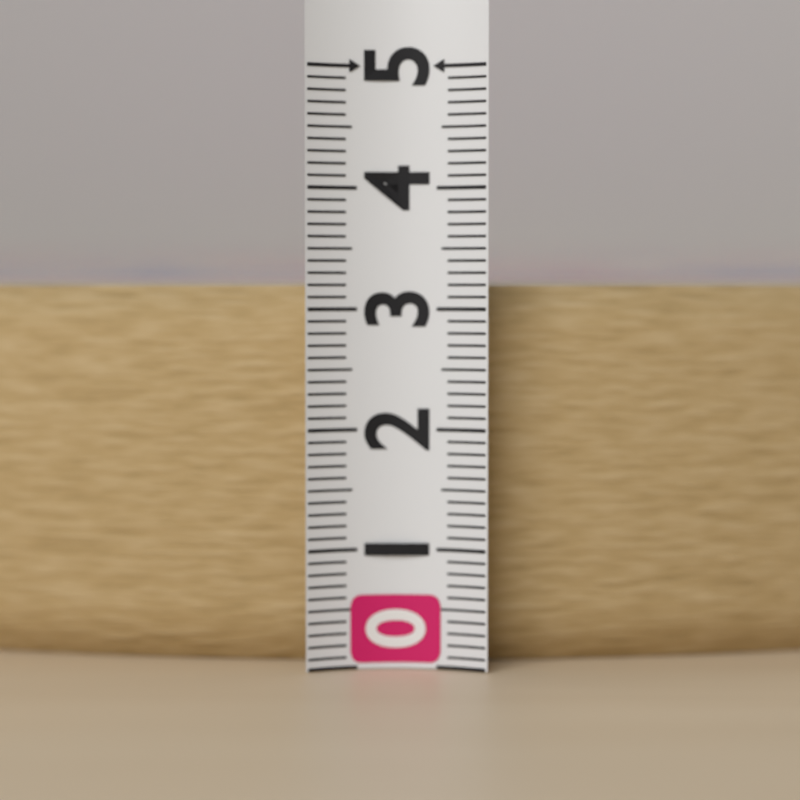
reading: 3.2 (no unit)
